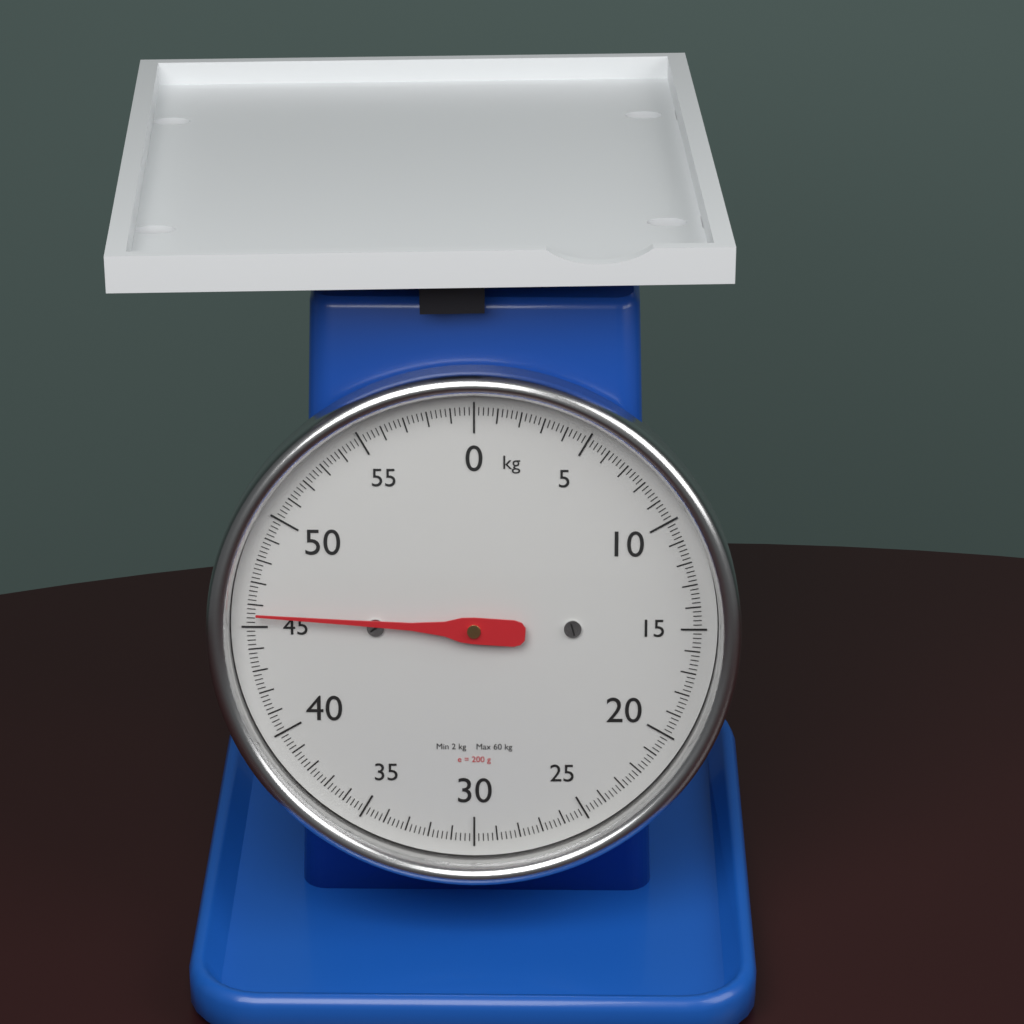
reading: 45.6 kg
